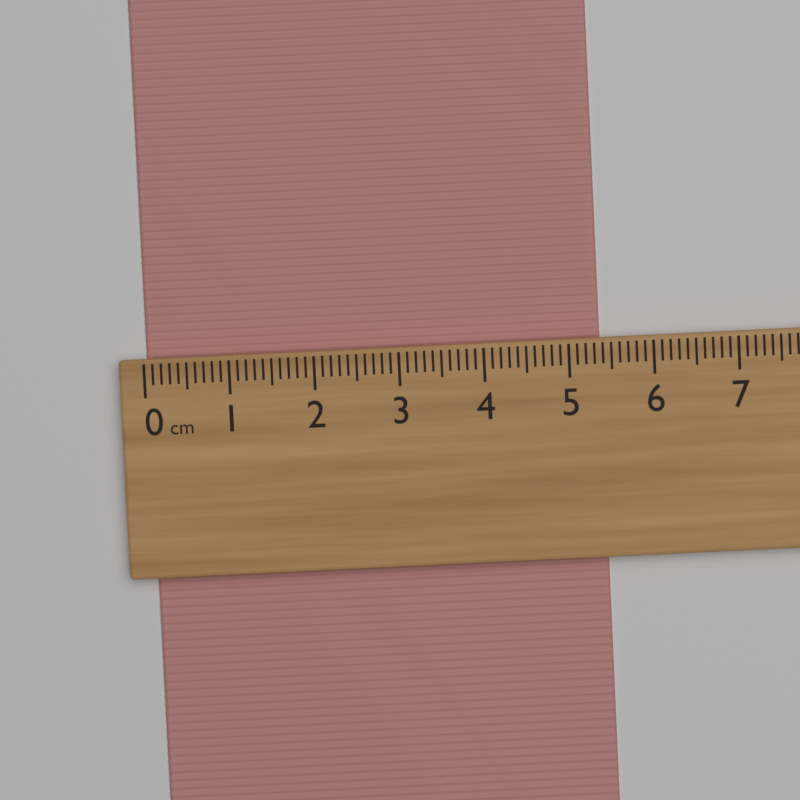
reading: 5.4 cm
